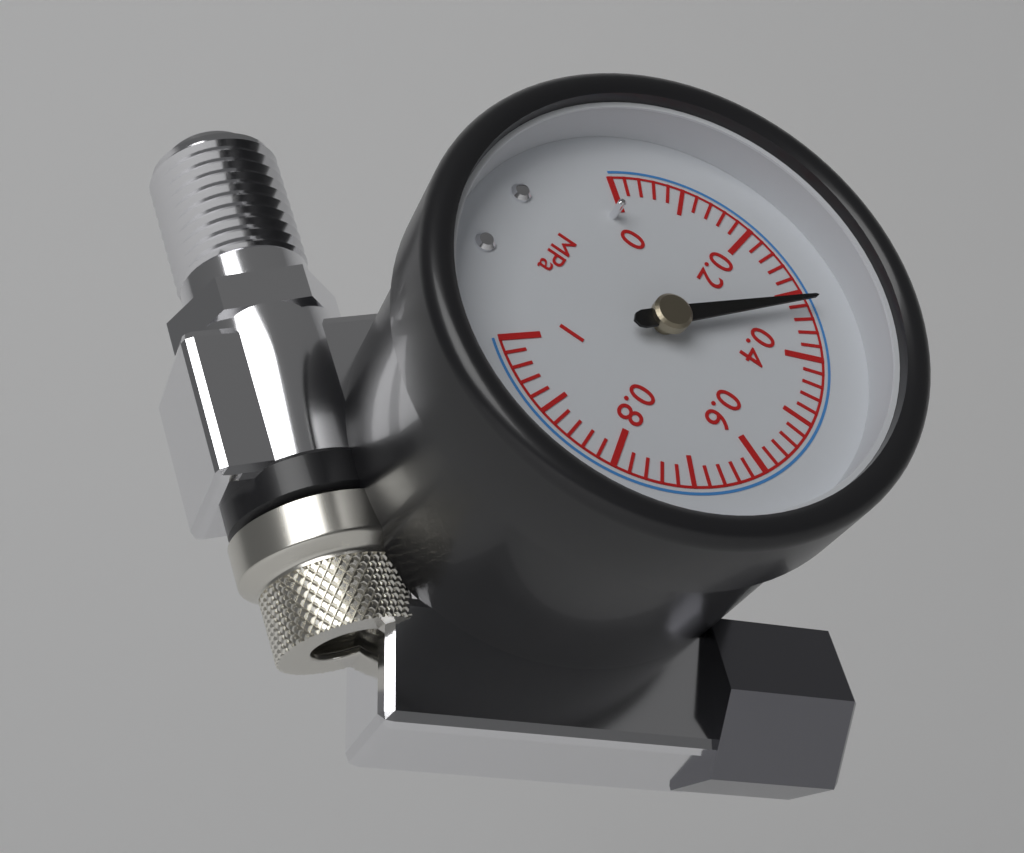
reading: 0.32 MPa
